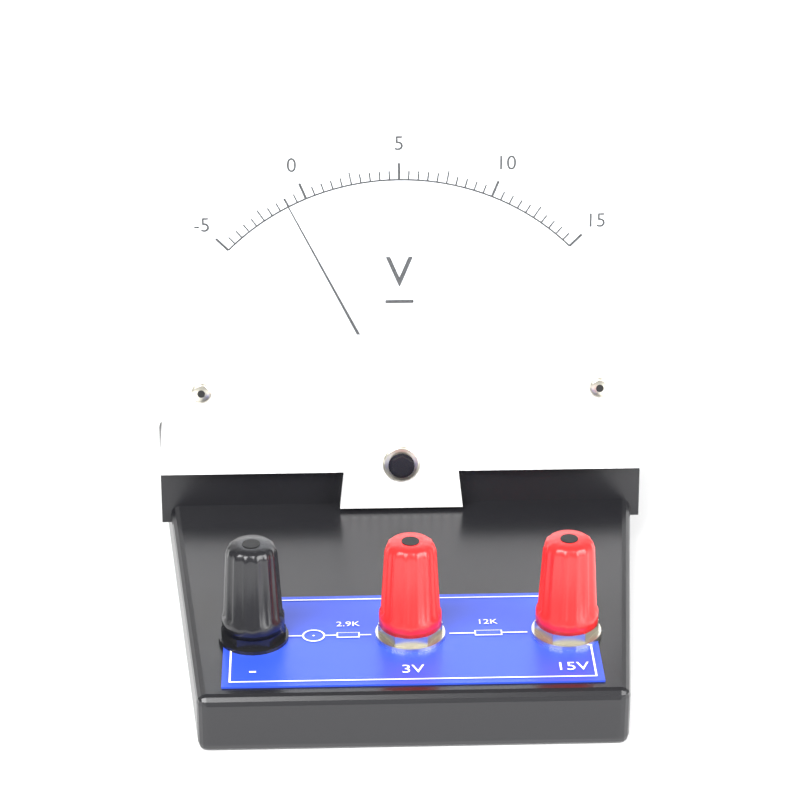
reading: -1.0 V
